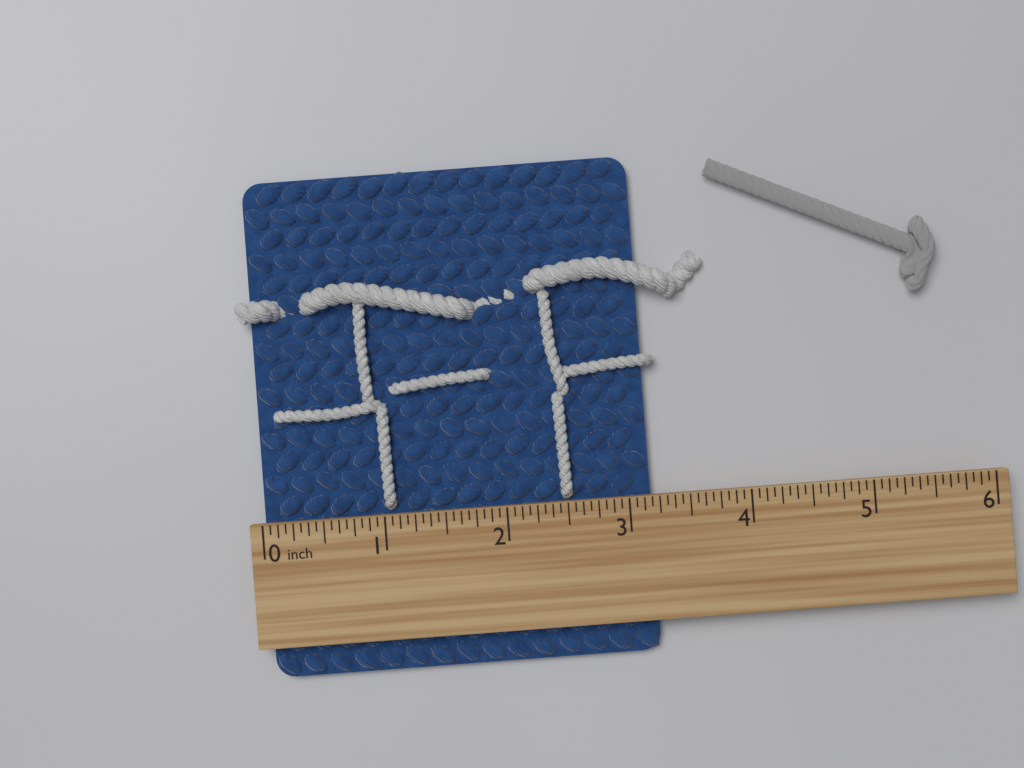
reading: 3.1875 inch
